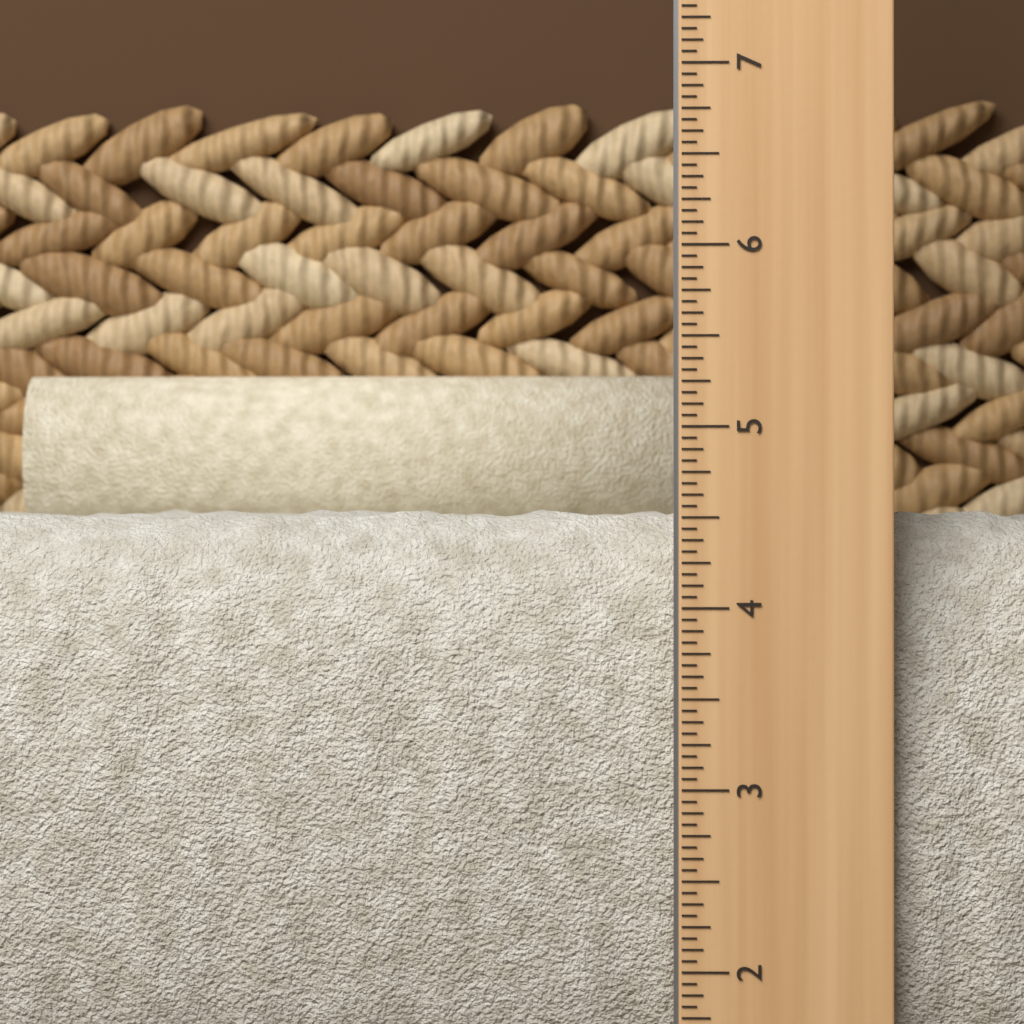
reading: 4.5625 in
